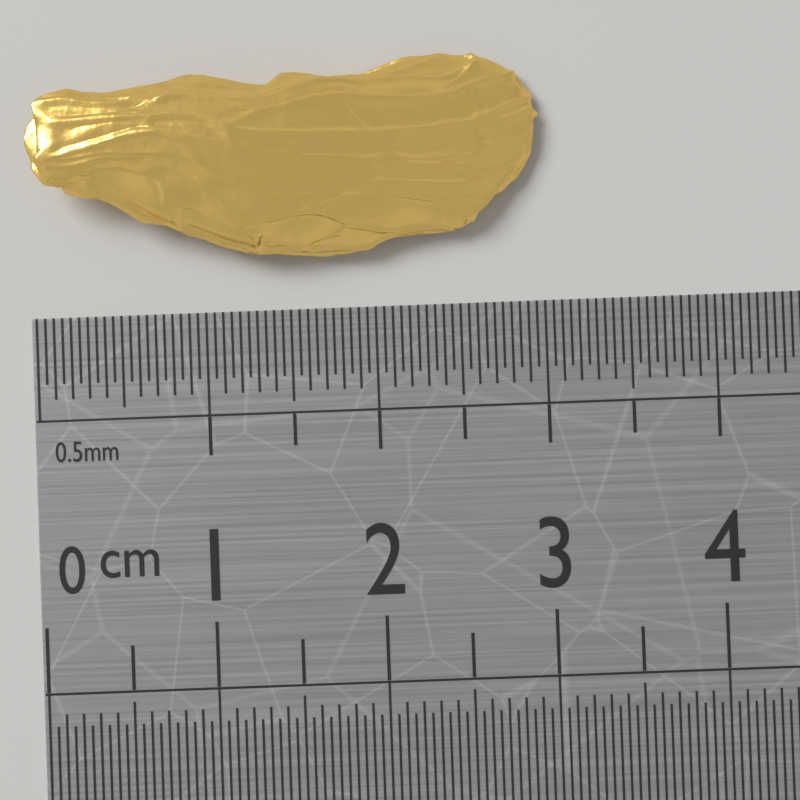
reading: 3.00 cm
